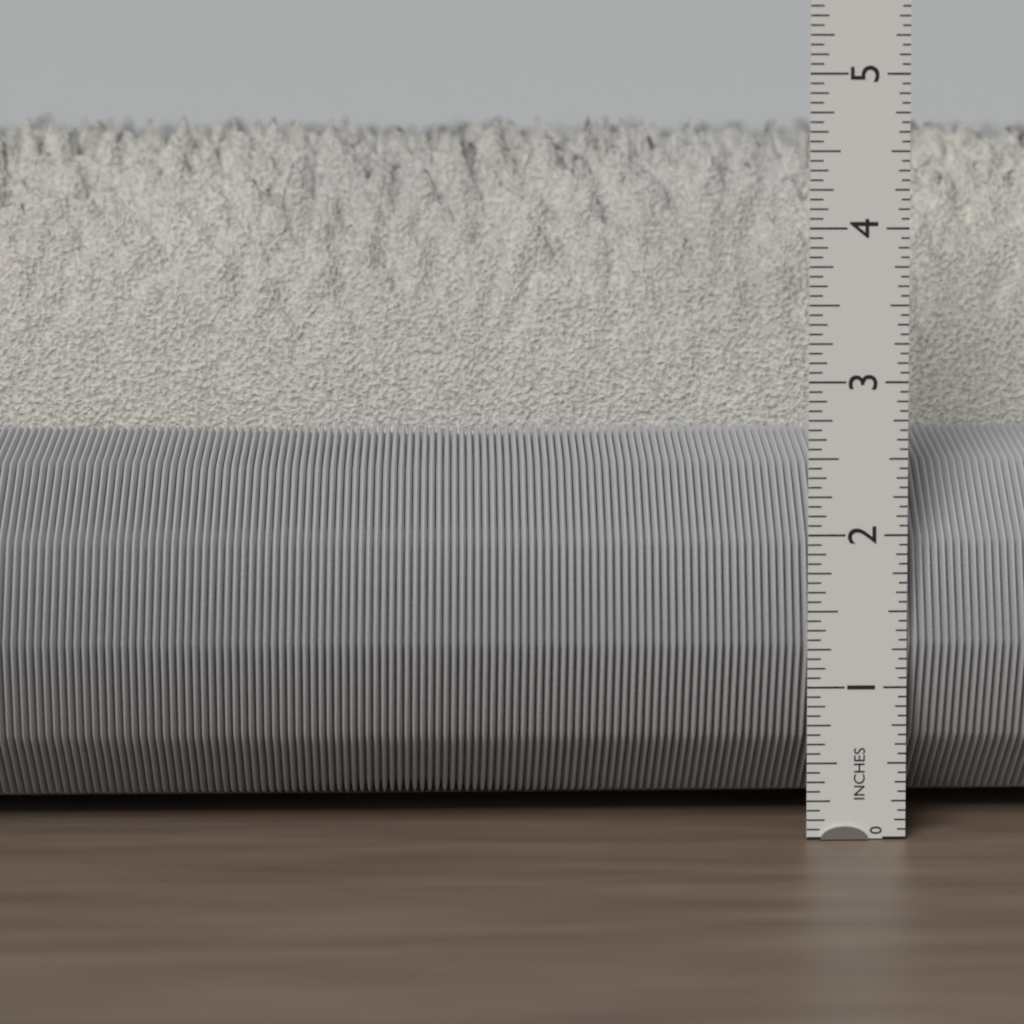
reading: 4.8125 in
